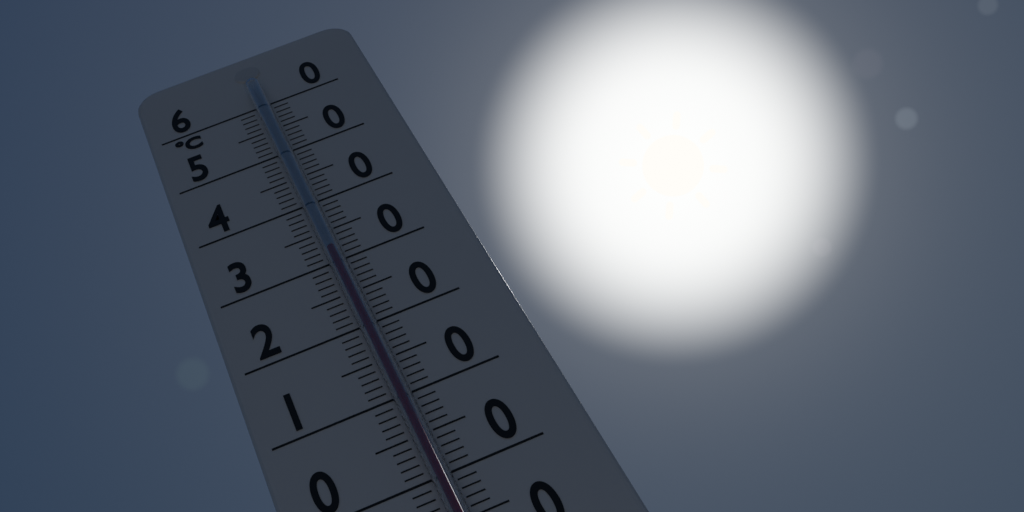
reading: 31 °C
